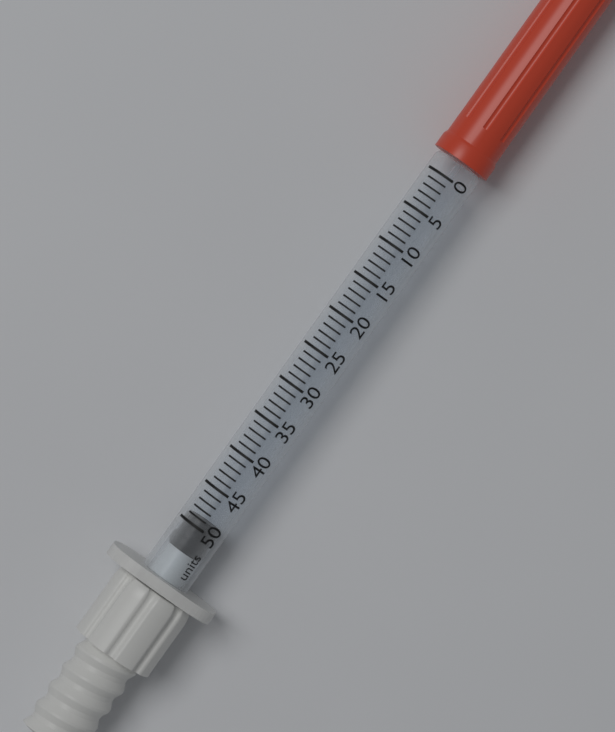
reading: 49 units
